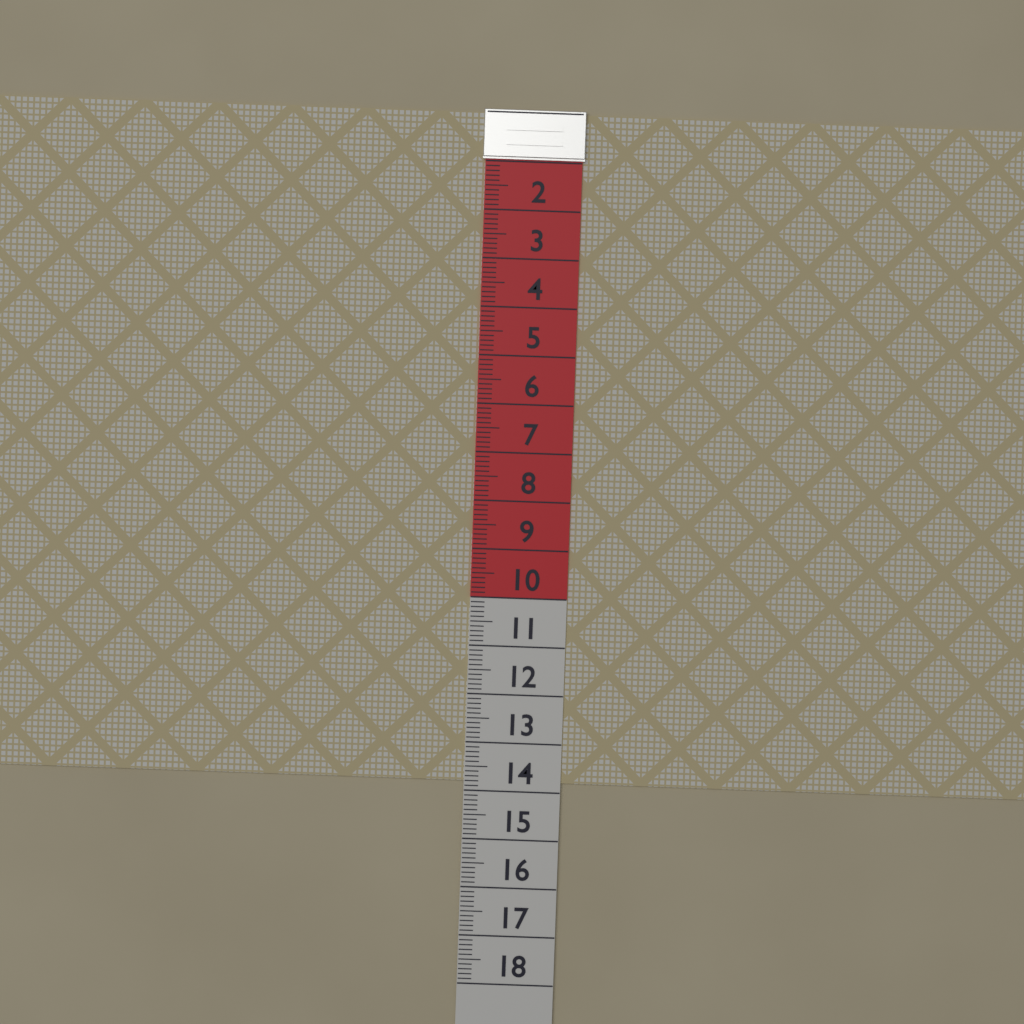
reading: 13.8 (no unit)
